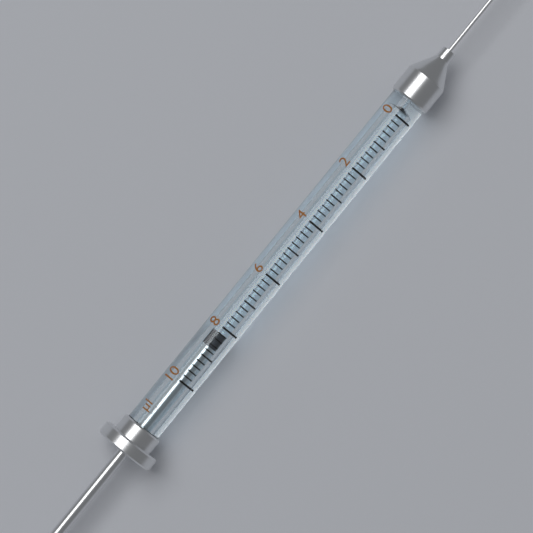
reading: 8.2 µl
